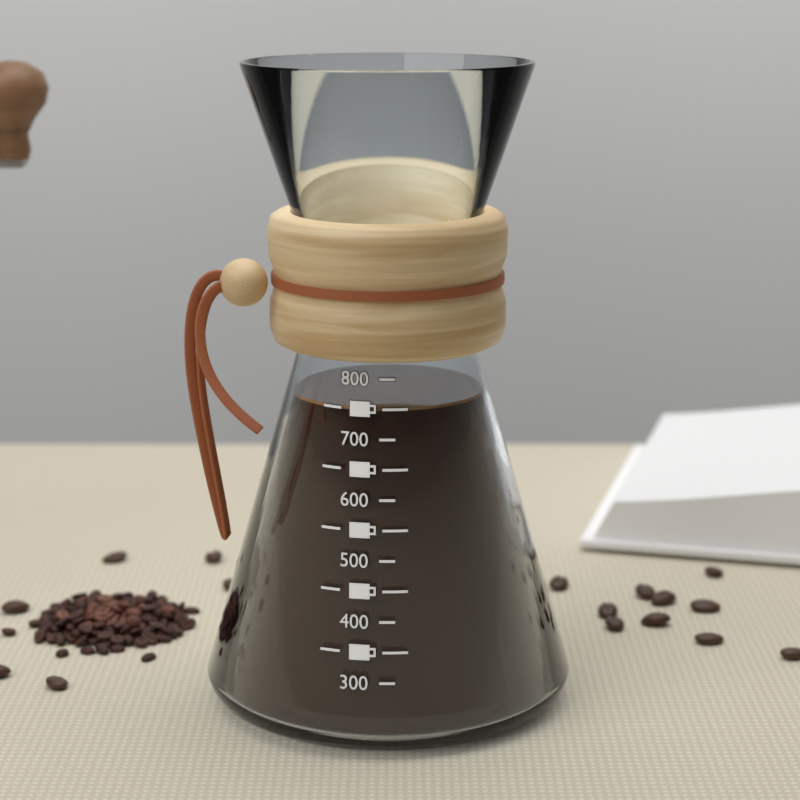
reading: 750 (no unit)
